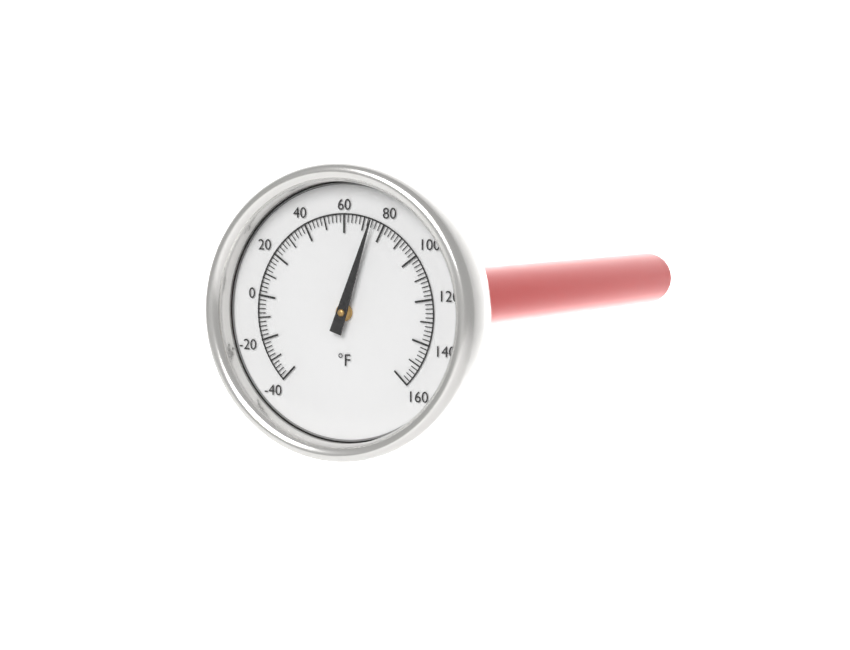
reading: 74 °F
